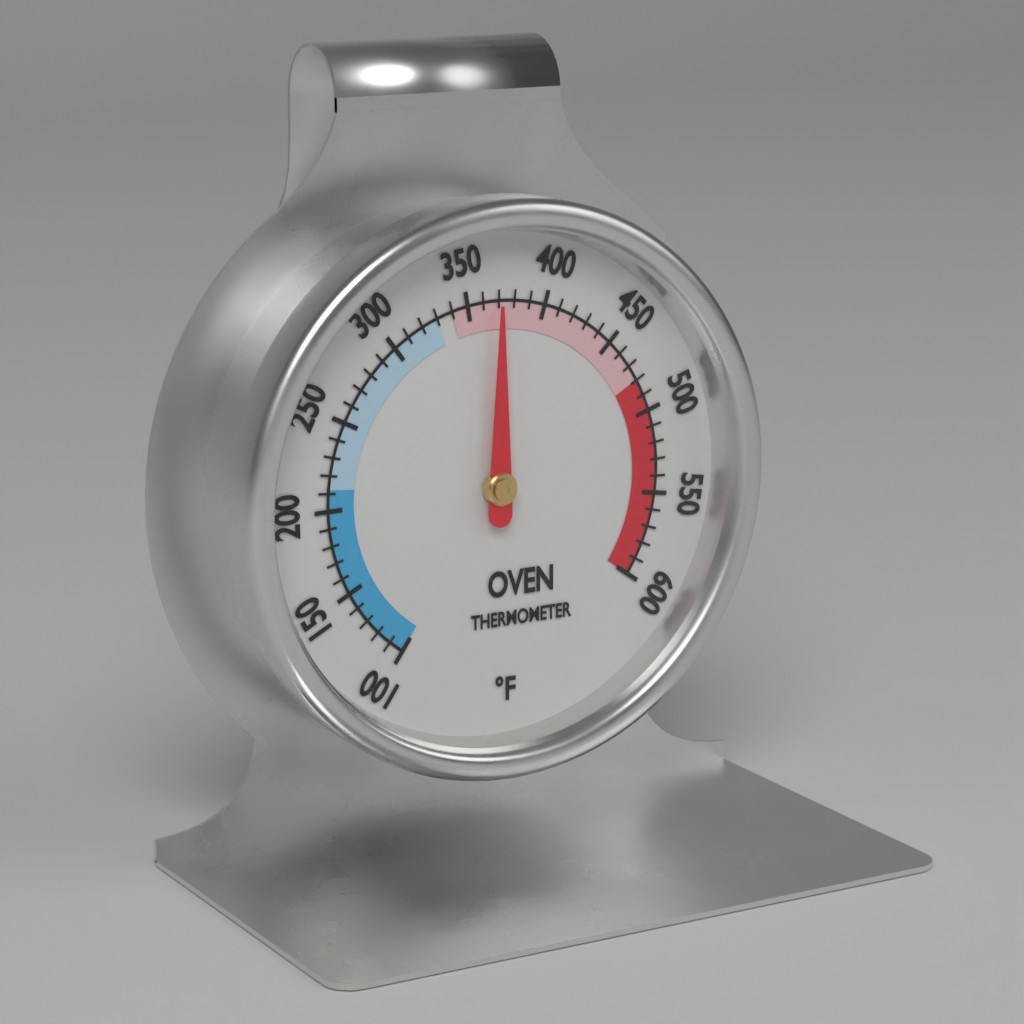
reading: 370 °F
